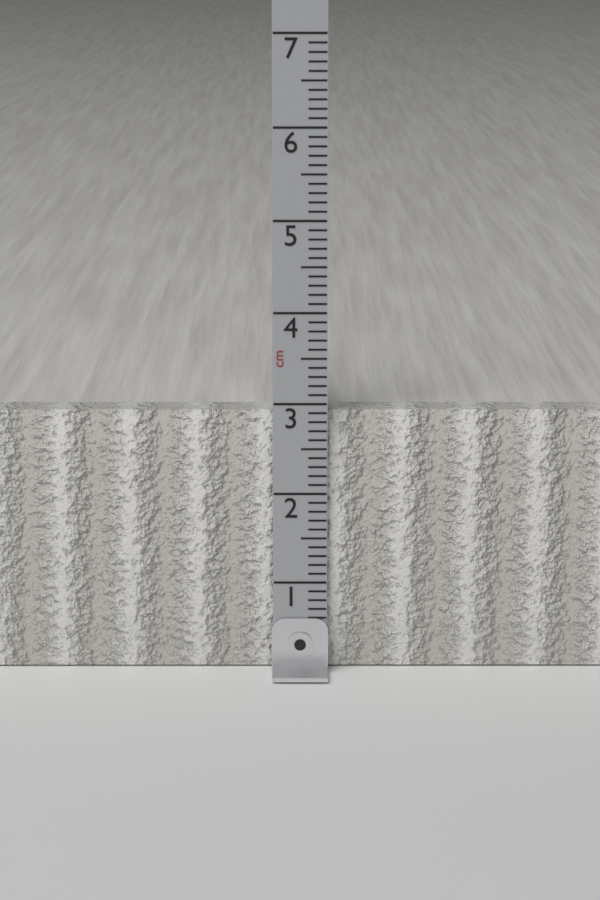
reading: 2.9 cm
